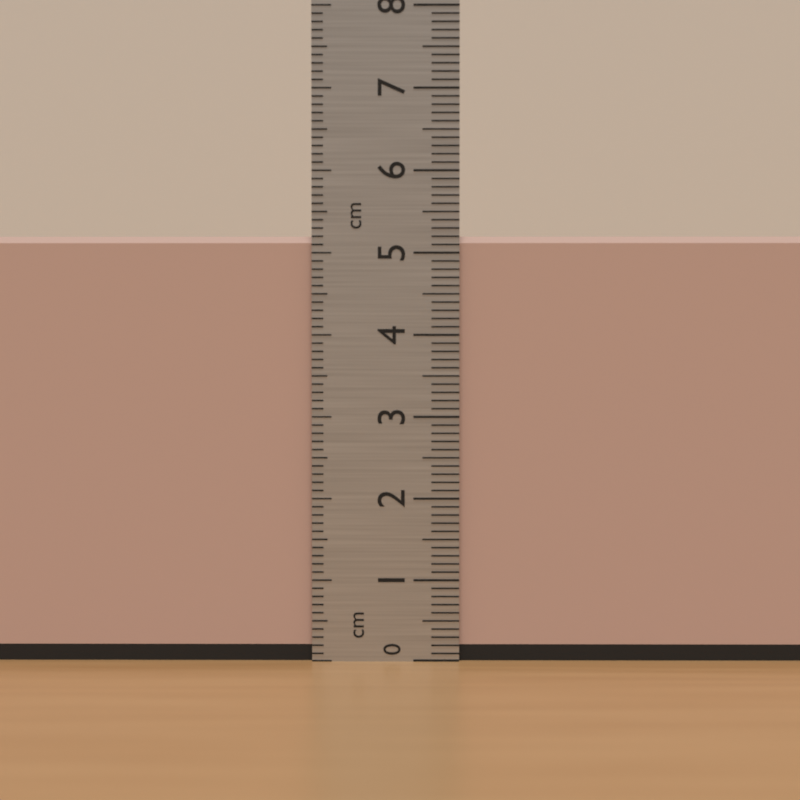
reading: 5.2 cm
